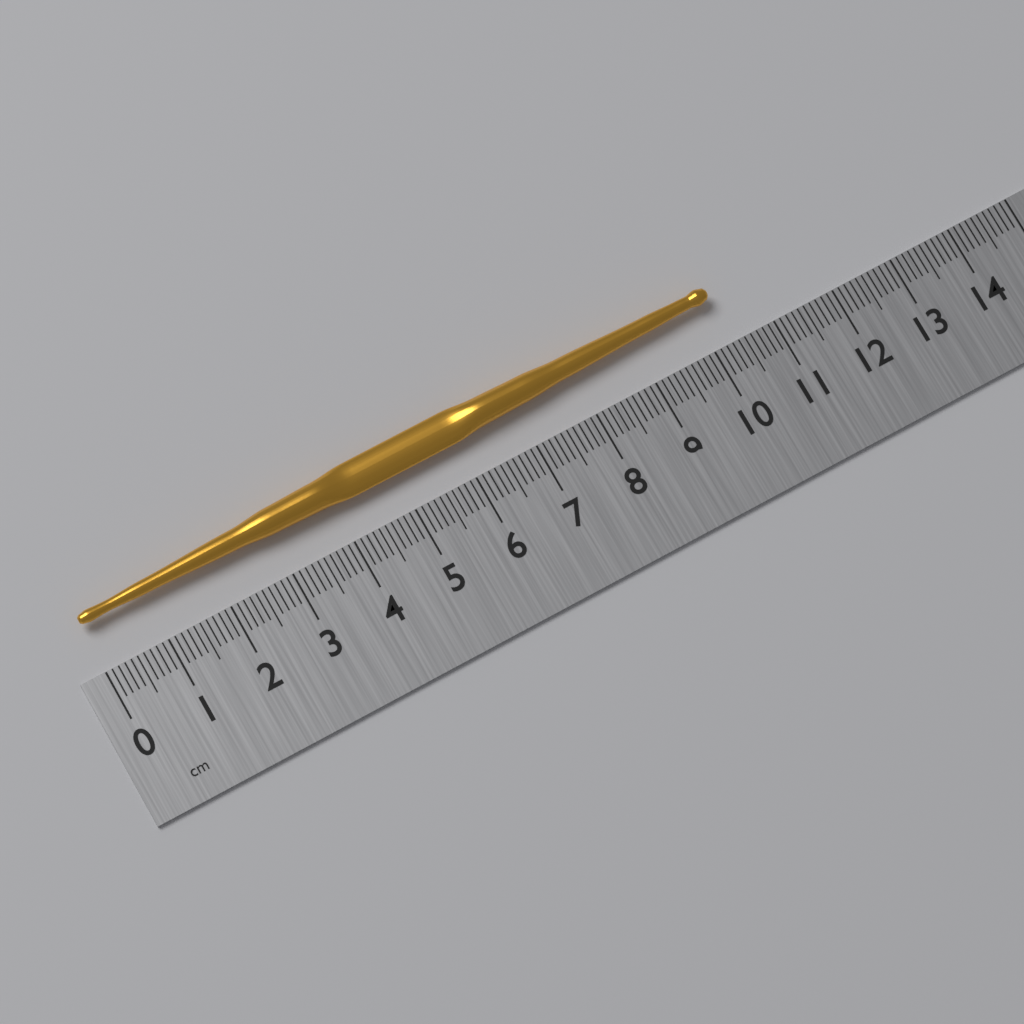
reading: 10.3 cm
